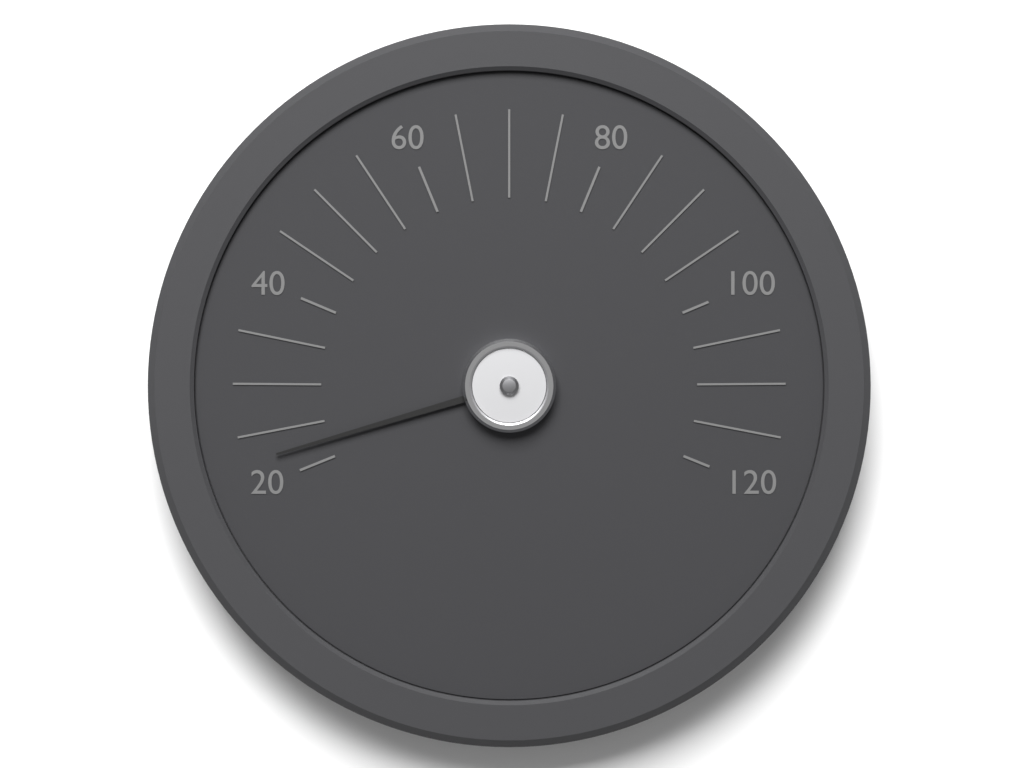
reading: 22.5 (no unit)
